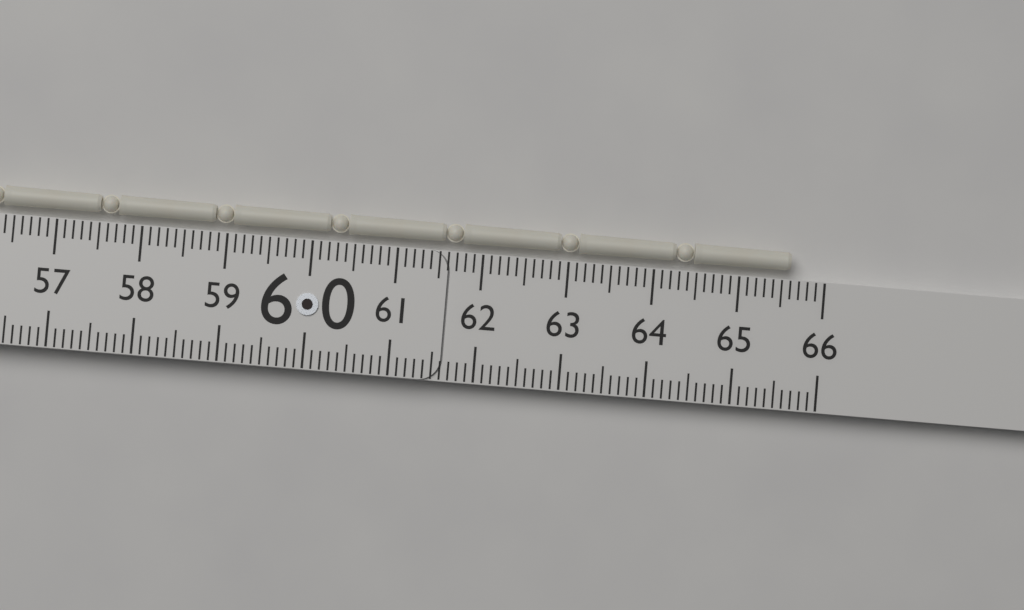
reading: 65.6 (no unit)
